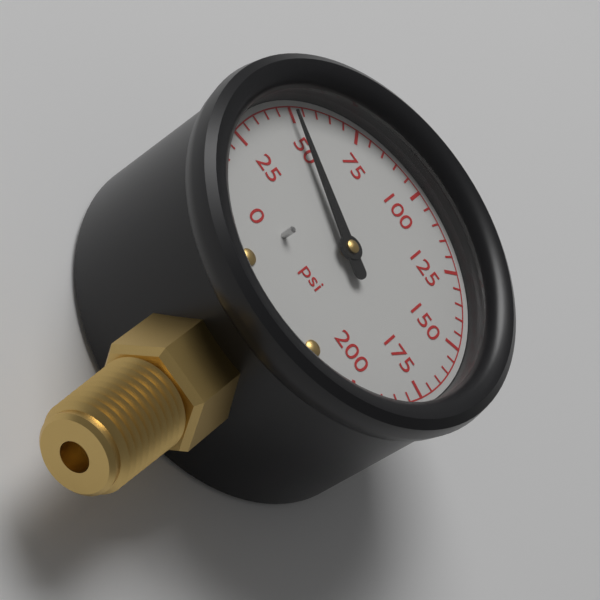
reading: 50 psi
